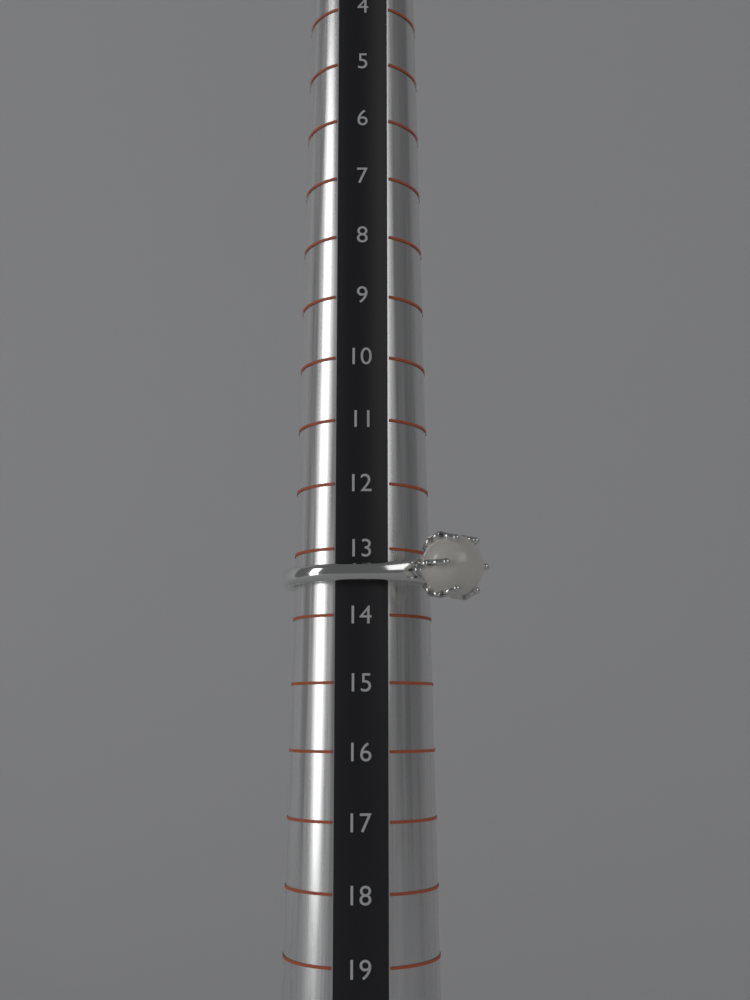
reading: 13.5 (no unit)
